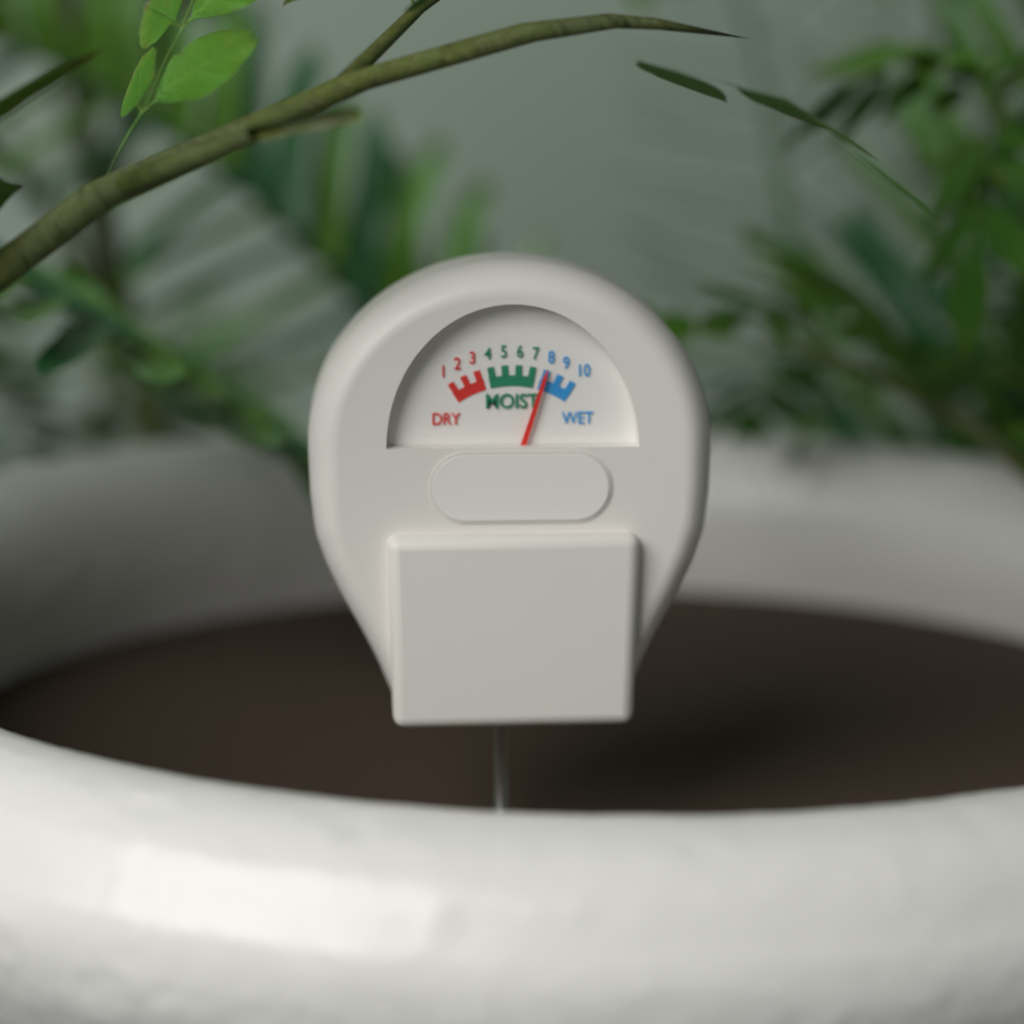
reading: 8 (no unit)
